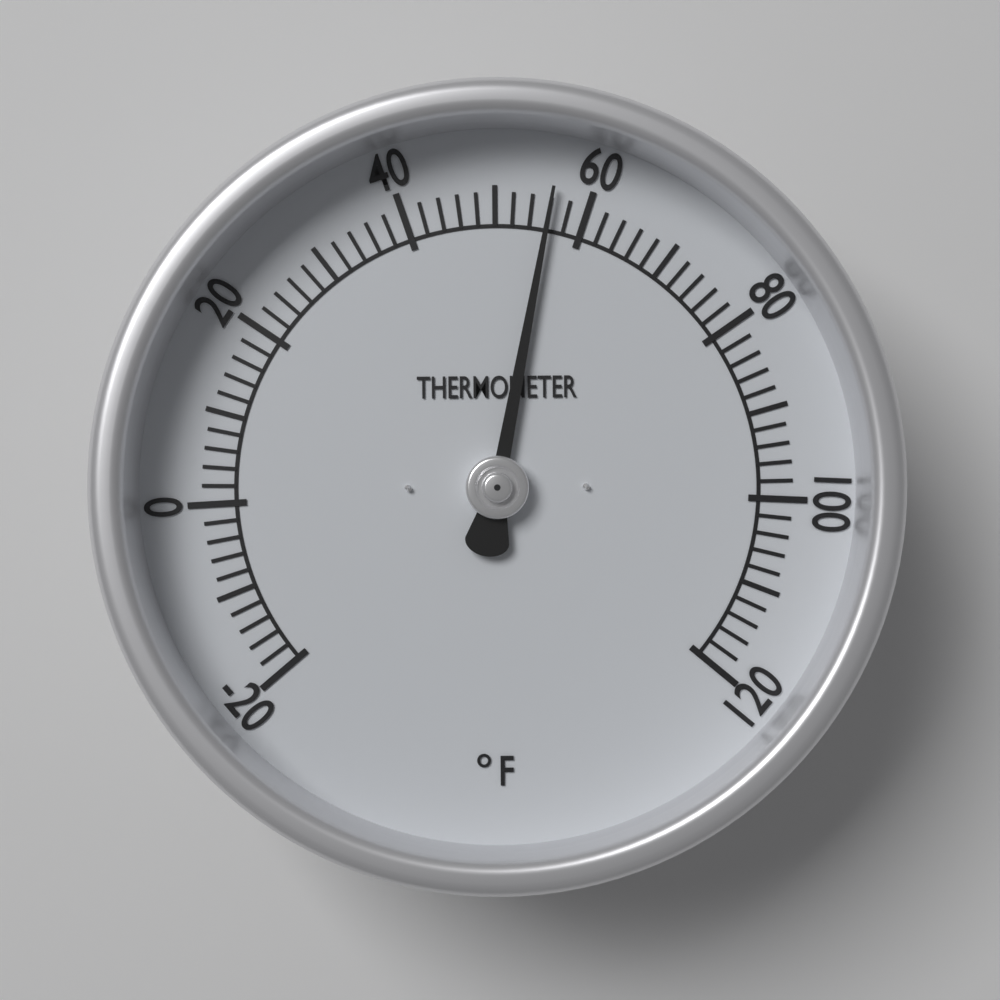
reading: 56 °F
